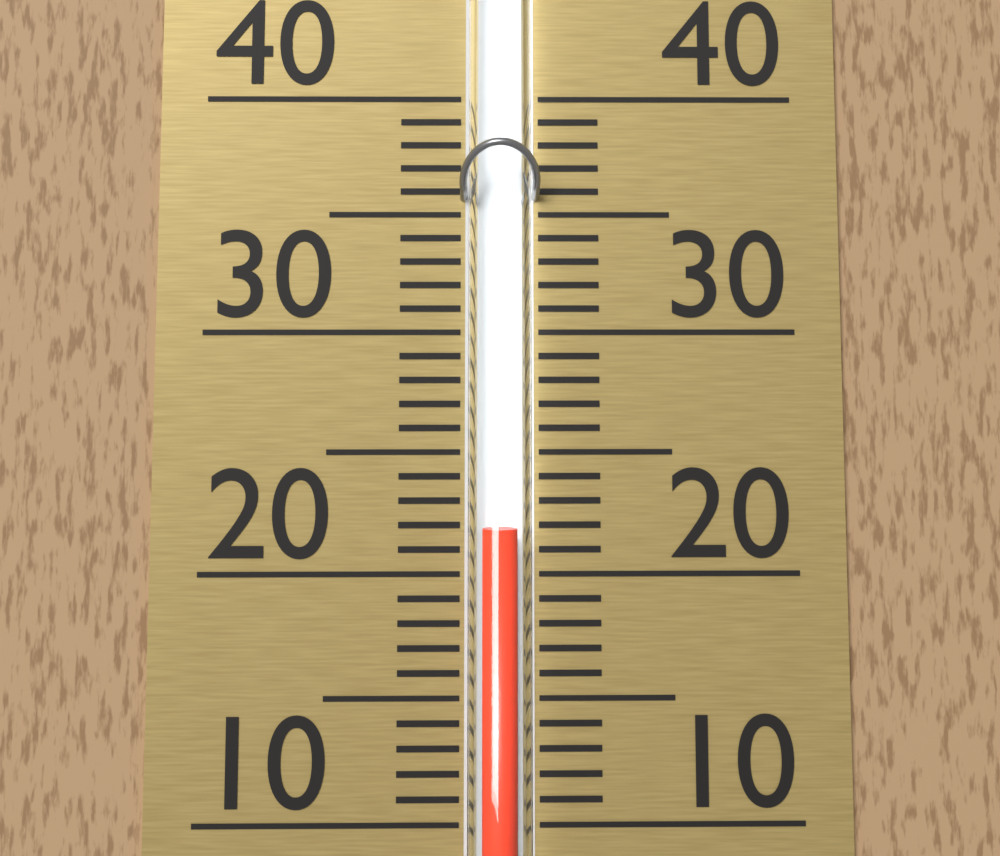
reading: 22 (no unit)
